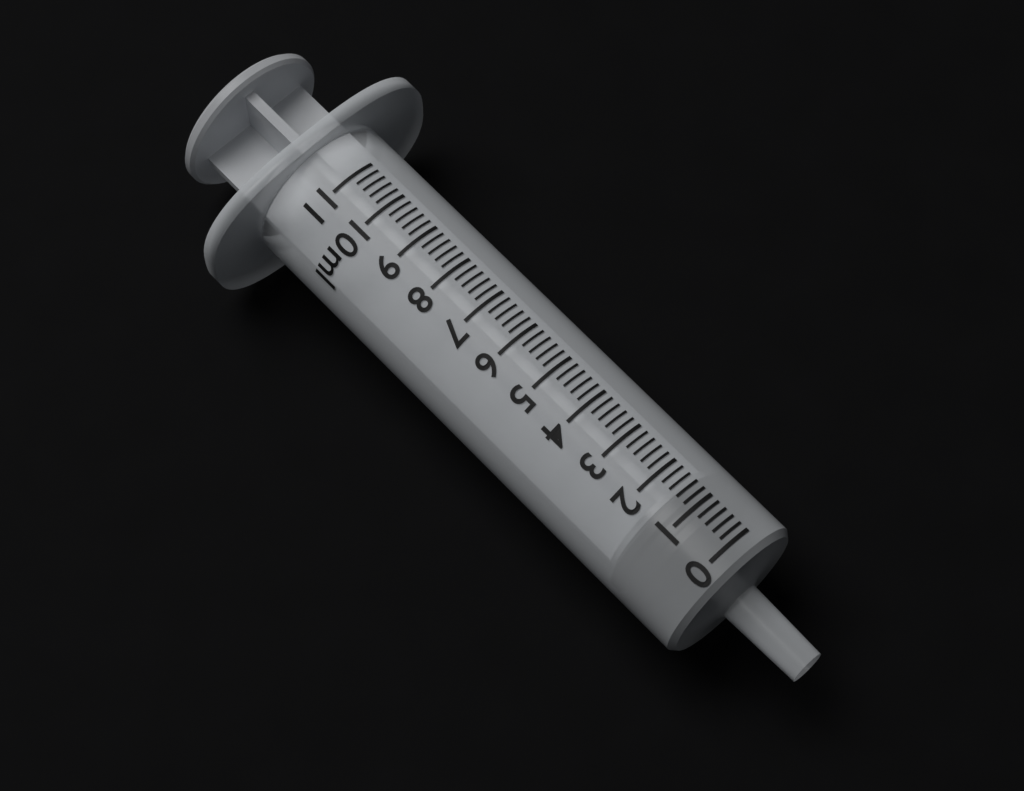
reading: 0.6 ml
